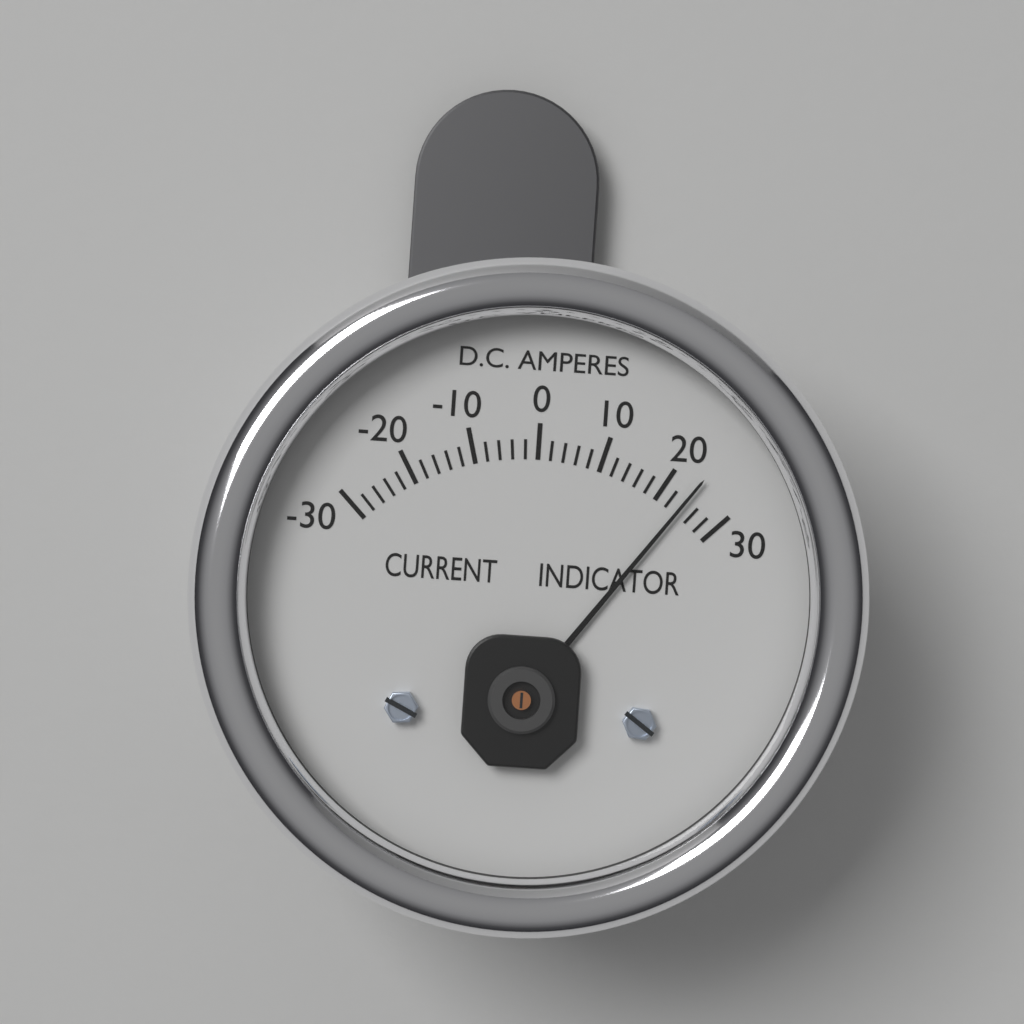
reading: 24 A
